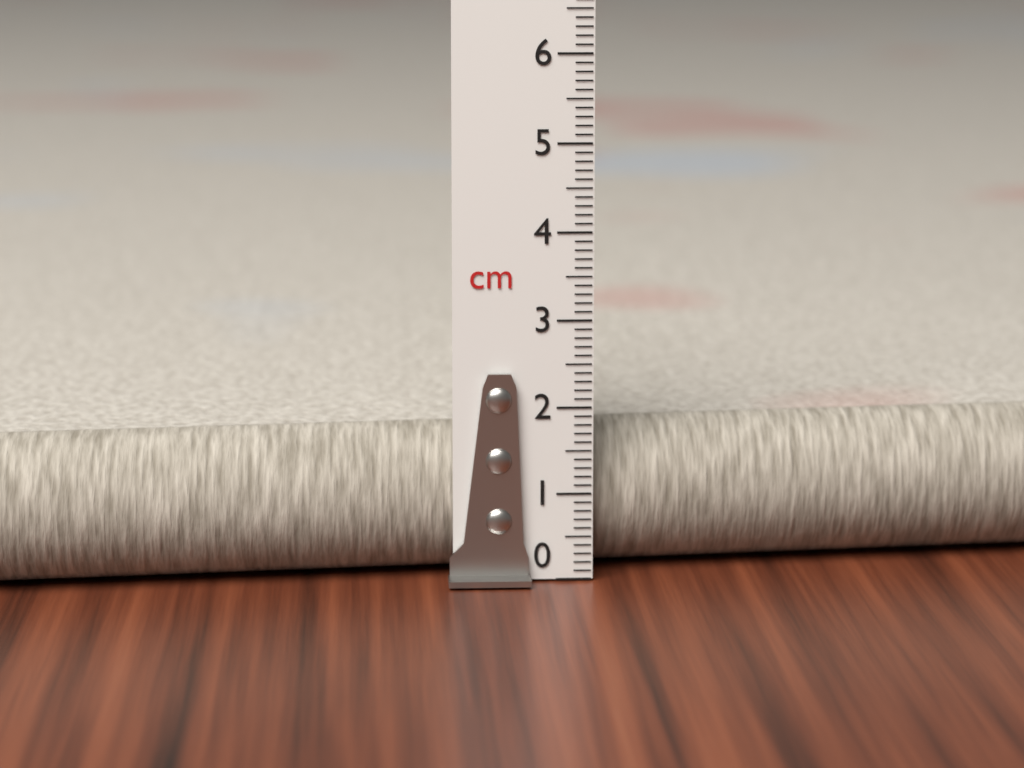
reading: 1.7 cm
